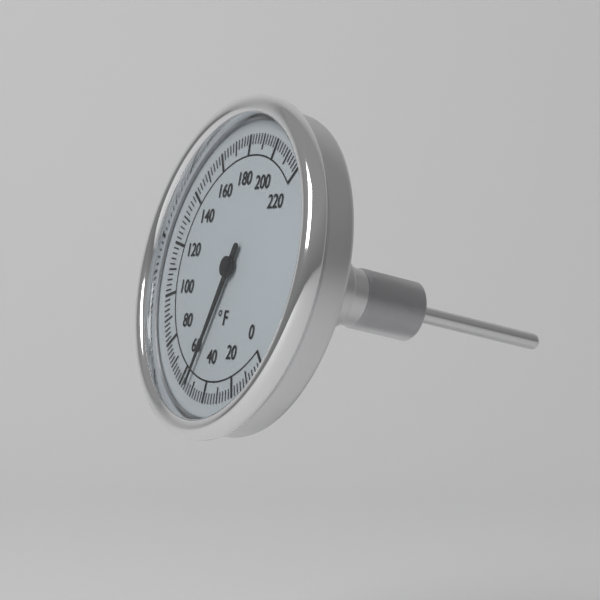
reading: 54 °F
